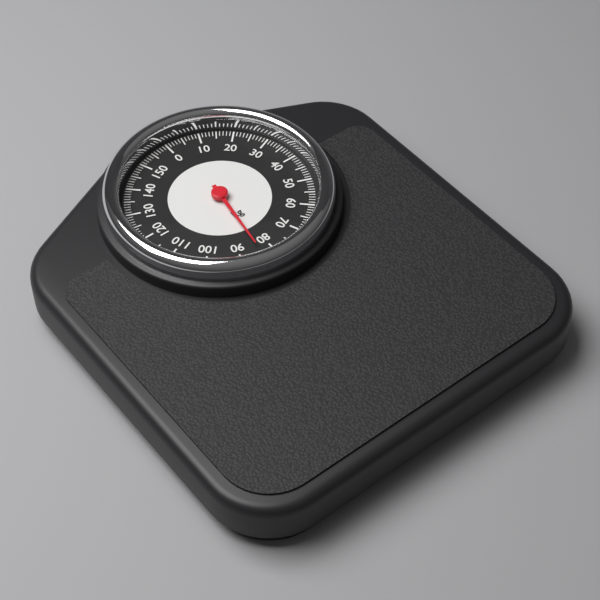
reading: 84 kg
